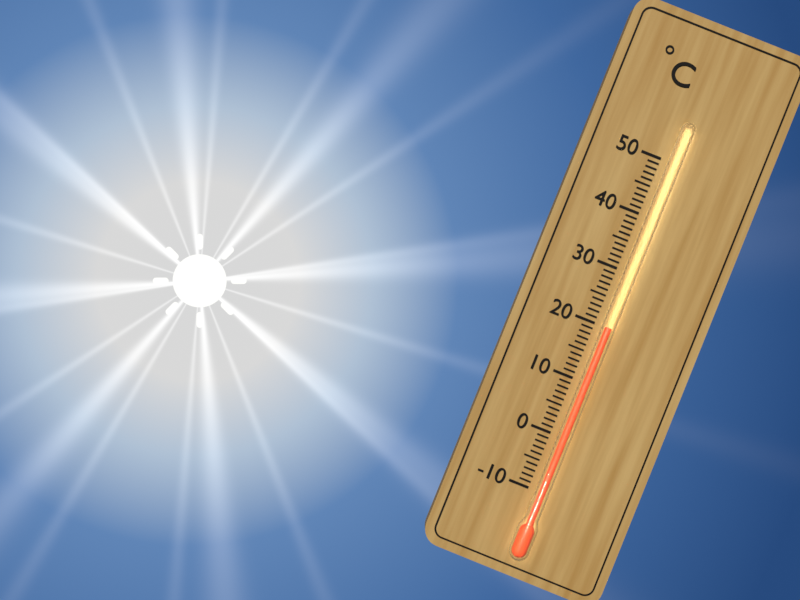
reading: 20 °C
